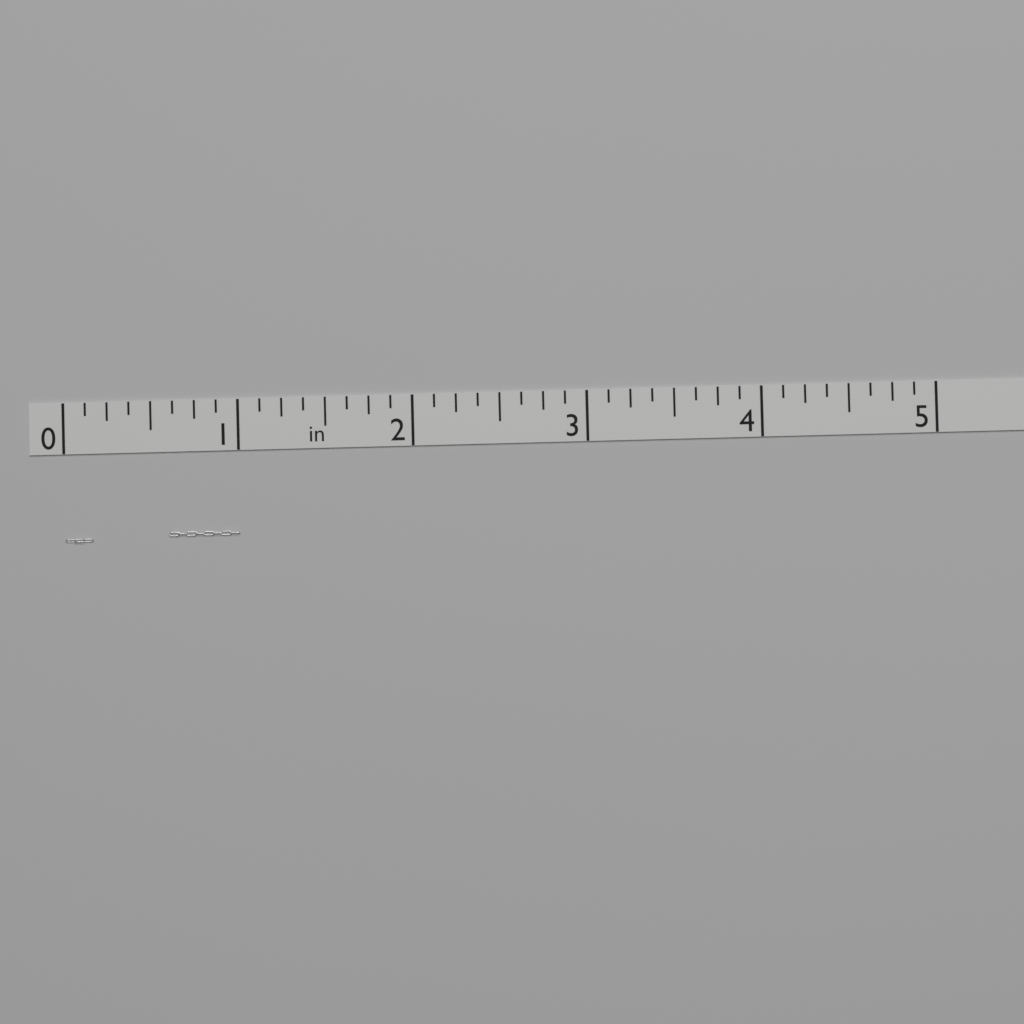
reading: 1.000 in
